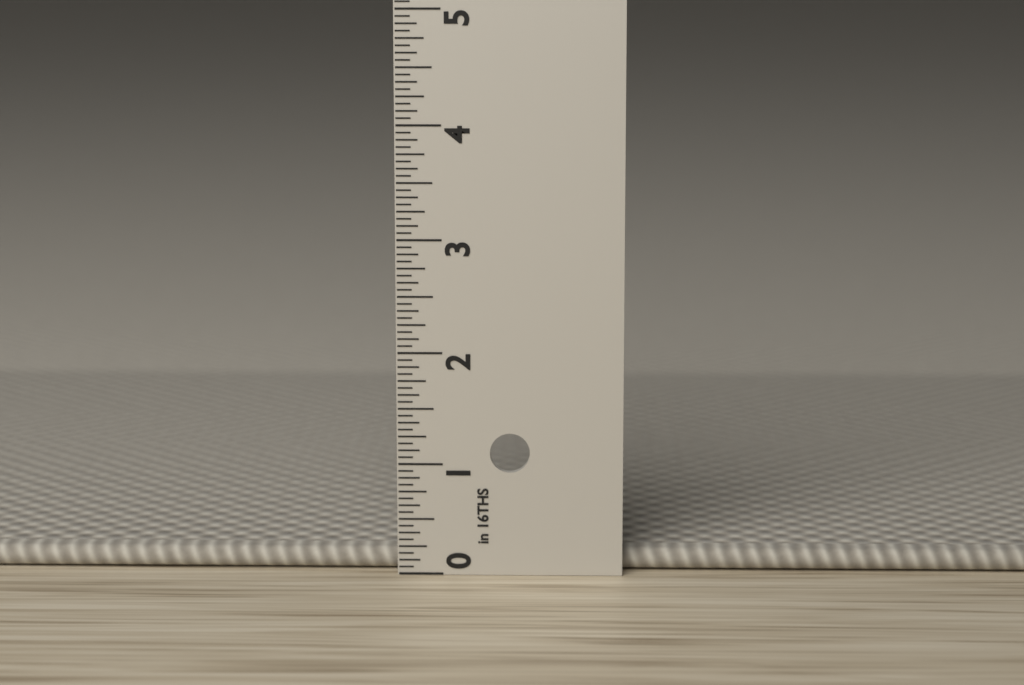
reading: 0.1875 in
